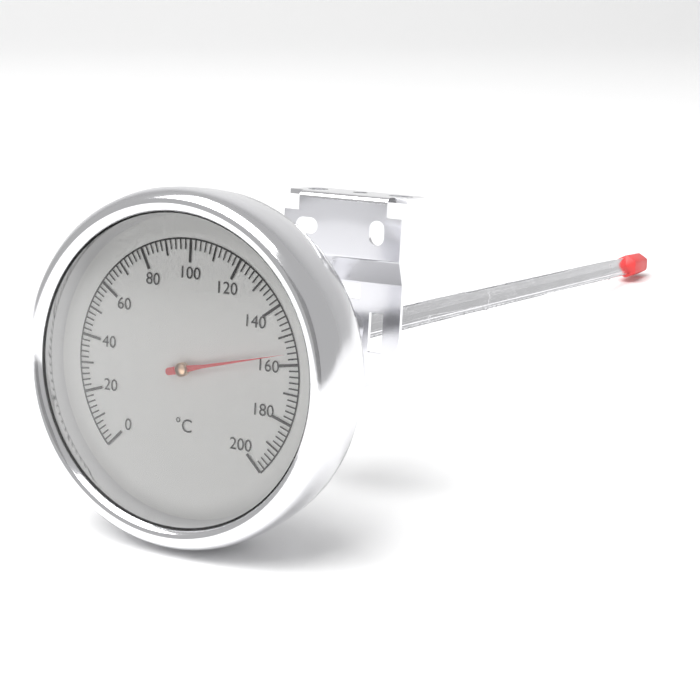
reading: 156 °C
